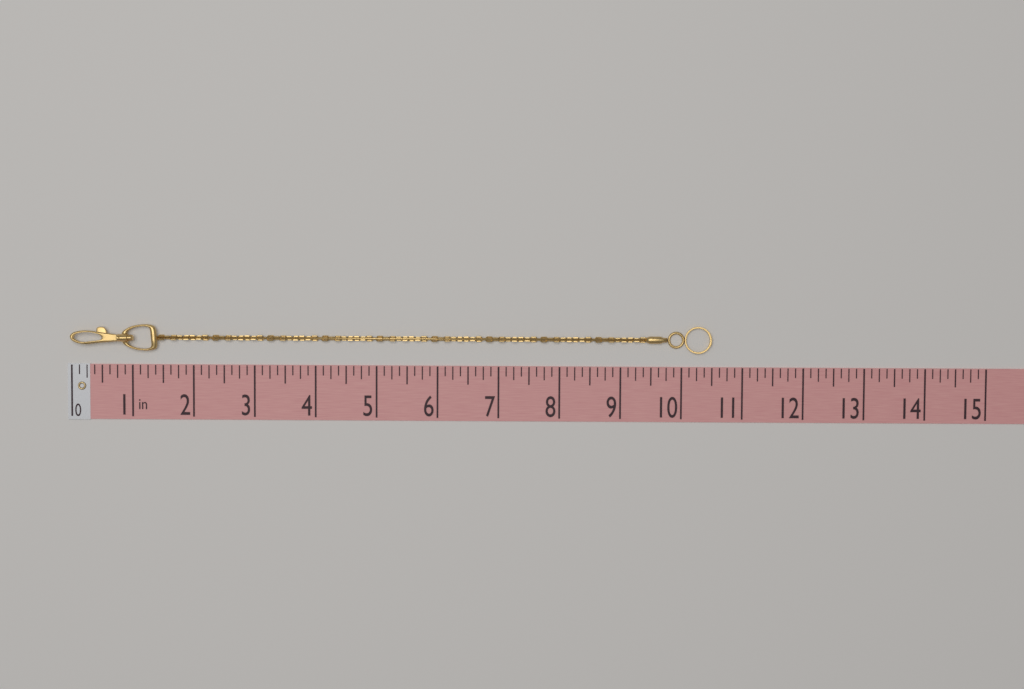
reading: 10.500 in
